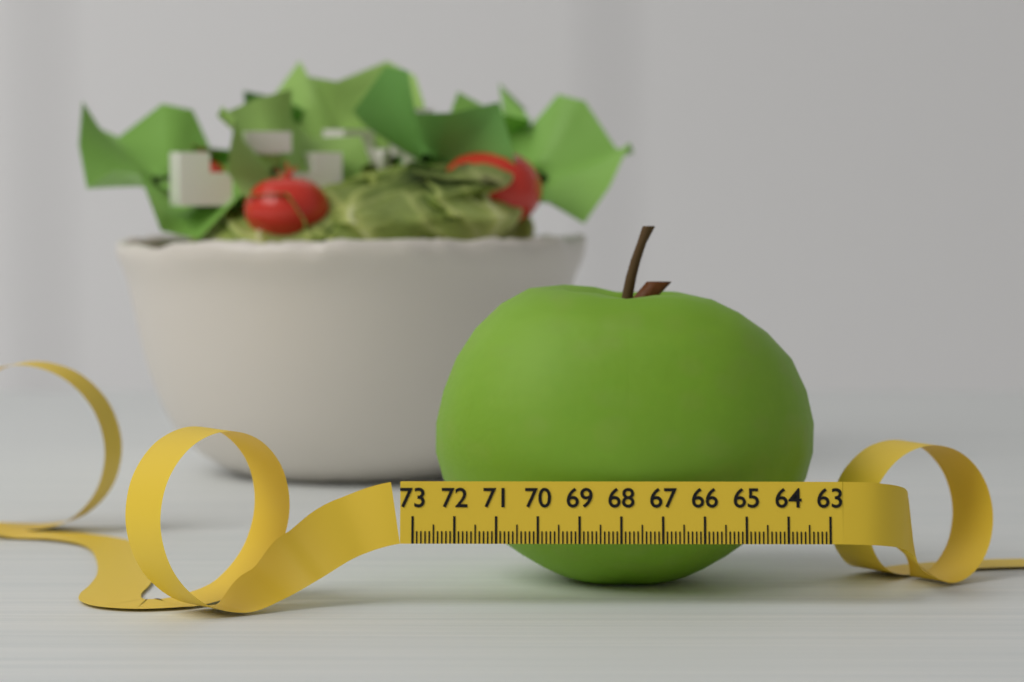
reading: 72.6 (no unit)
